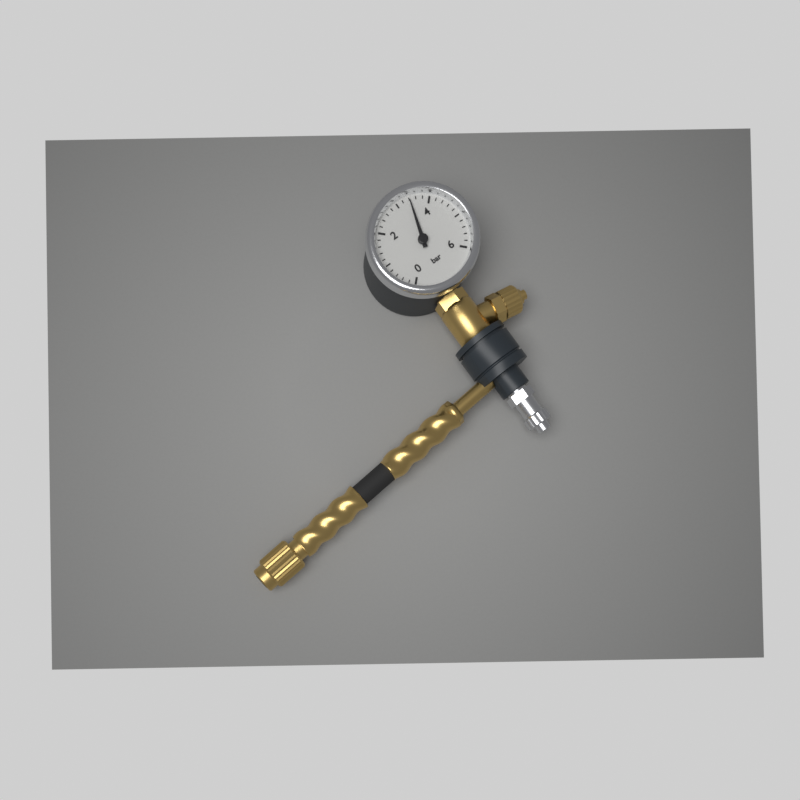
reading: 3.4 bar
